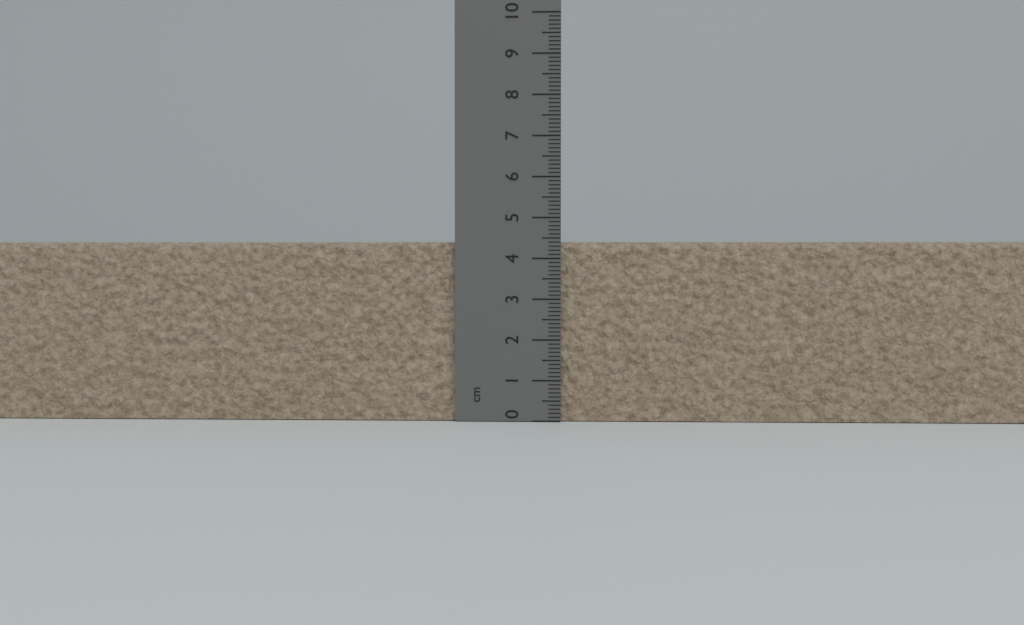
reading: 4.4 cm
